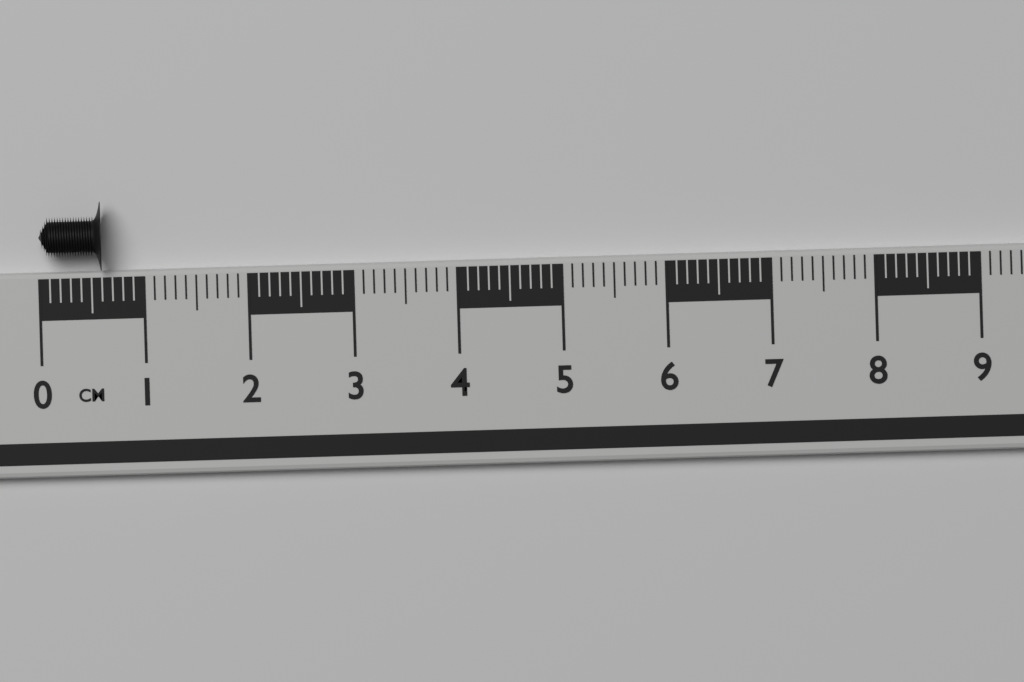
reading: 0.6 cm
